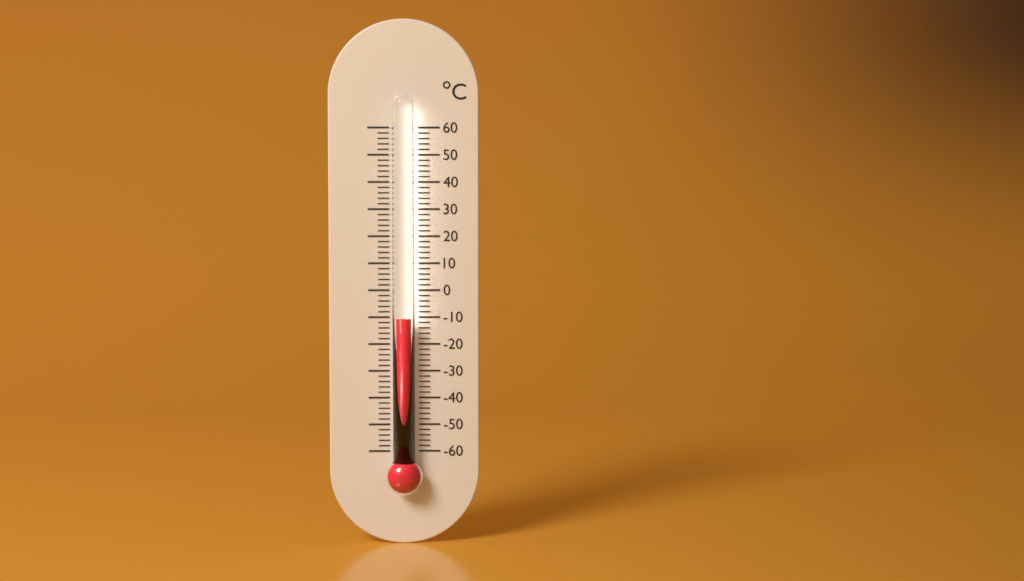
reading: -10 °C
